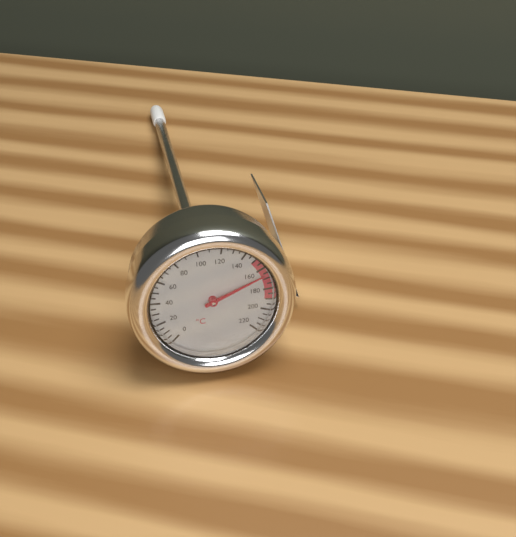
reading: 165 °C
